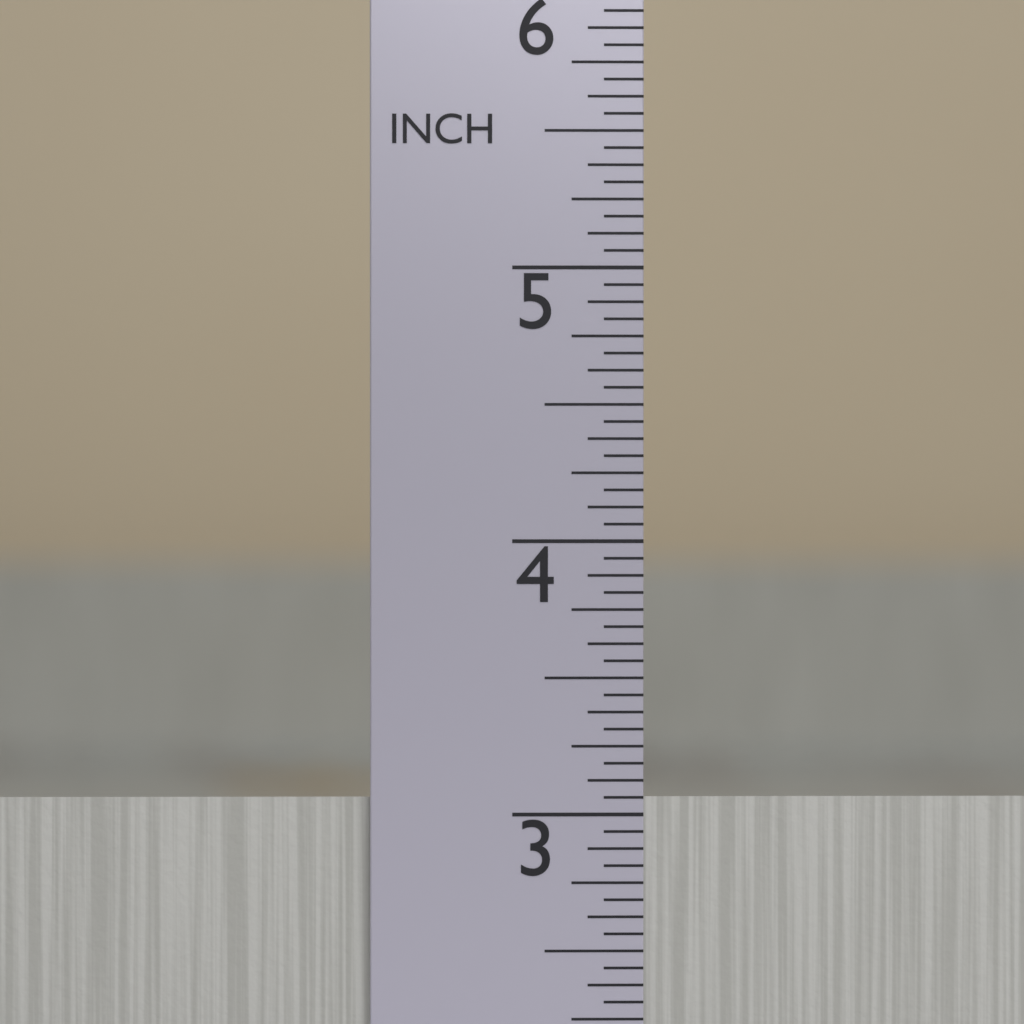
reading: 3.0625 in
